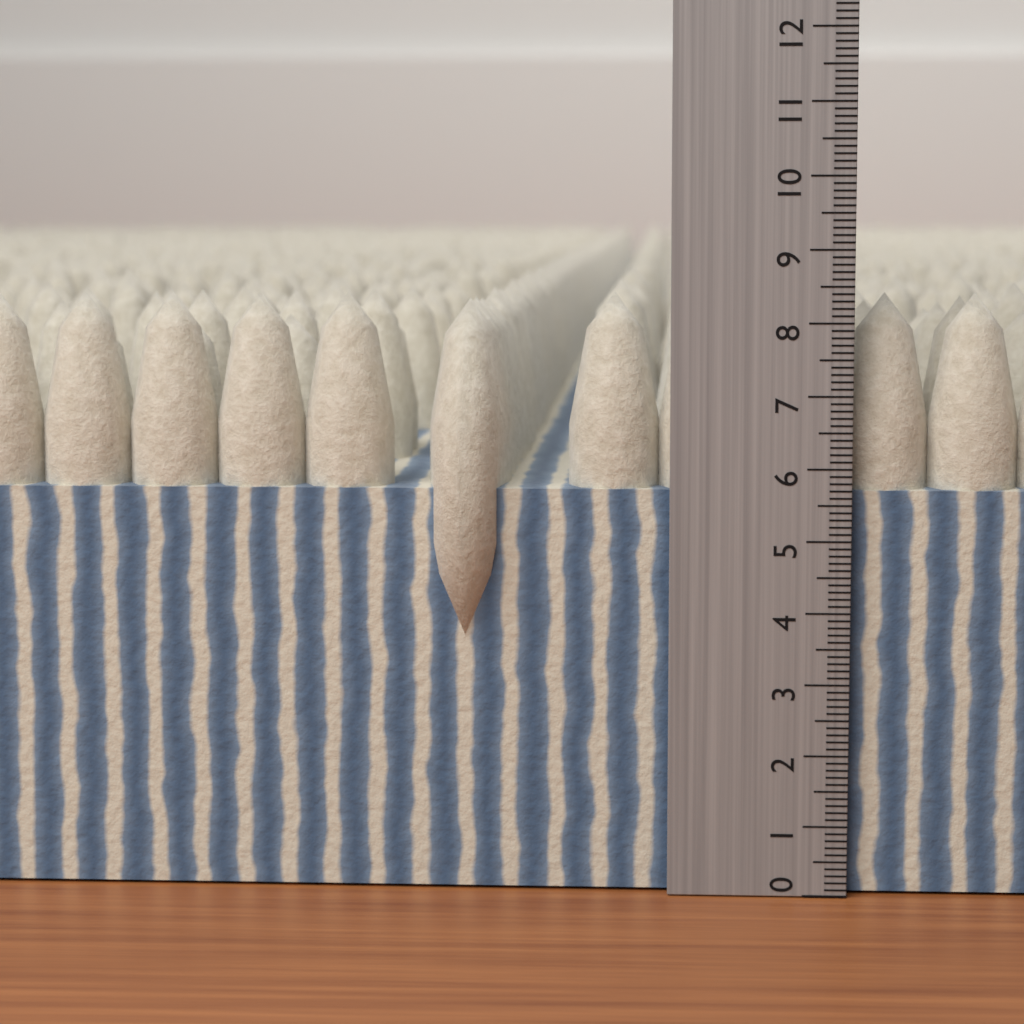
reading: 8.4 (no unit)
